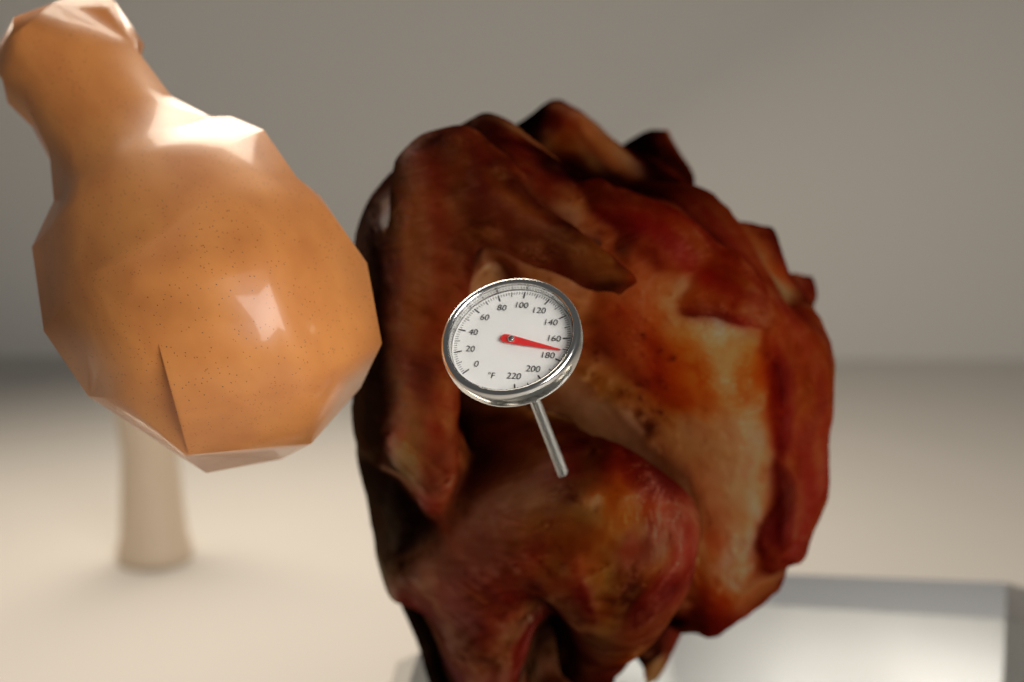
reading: 172 °F
